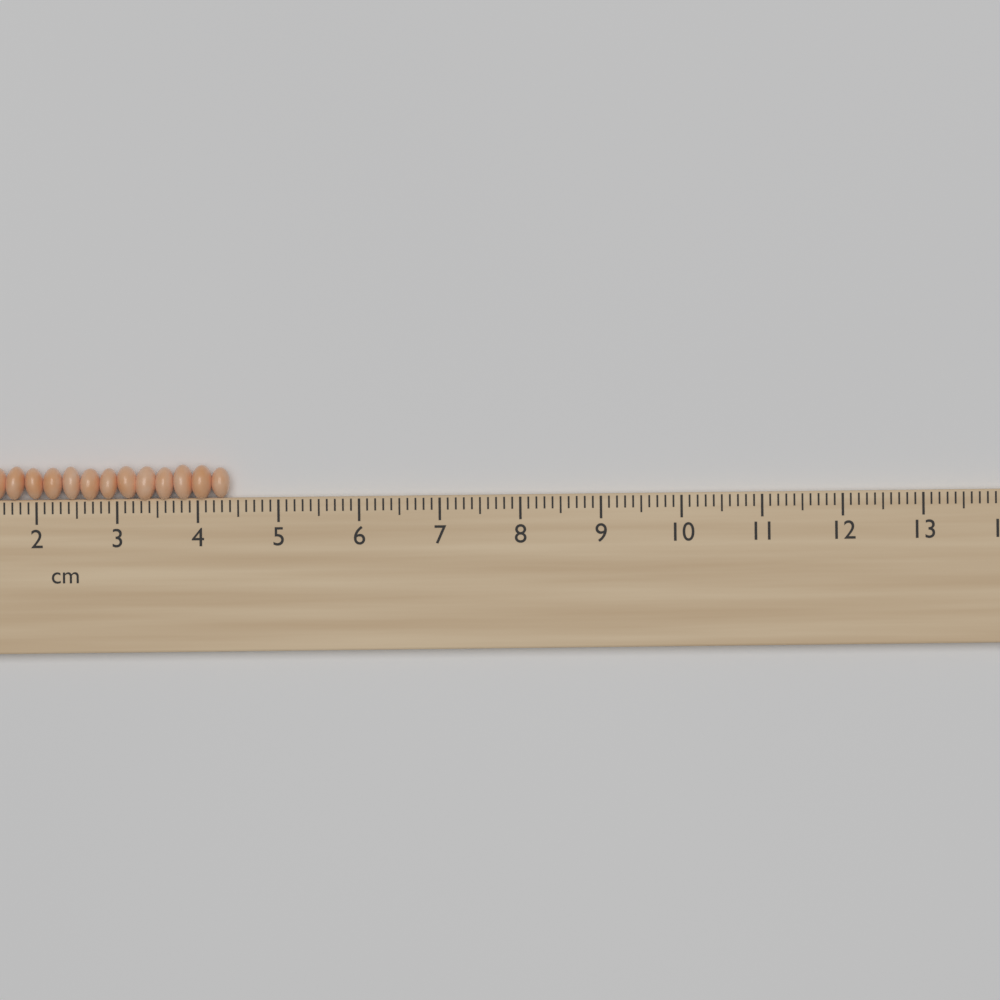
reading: 4.4 cm
